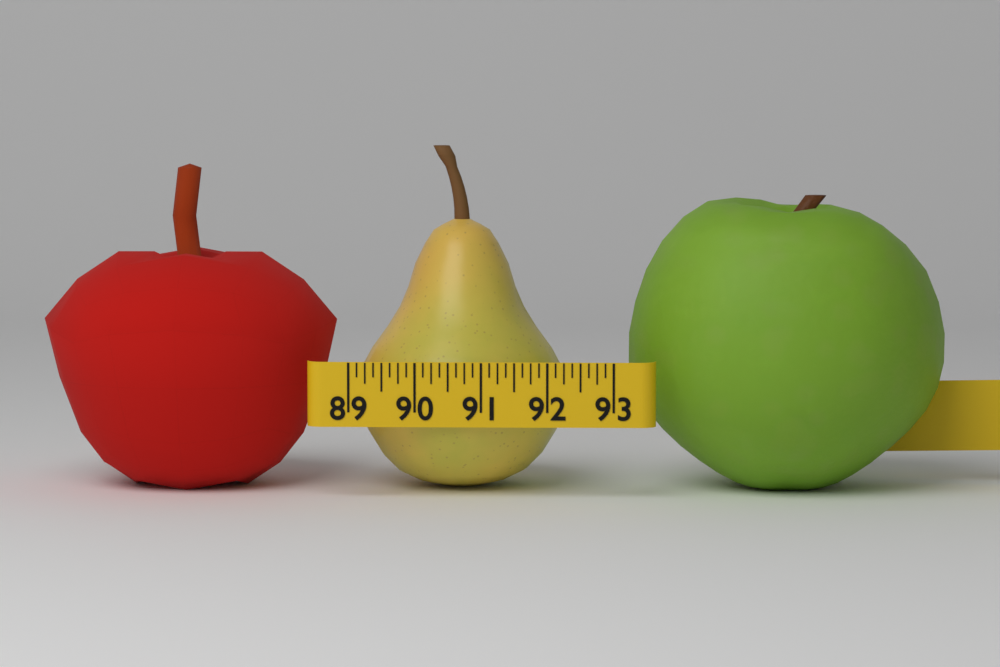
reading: 92.250 (no unit)
